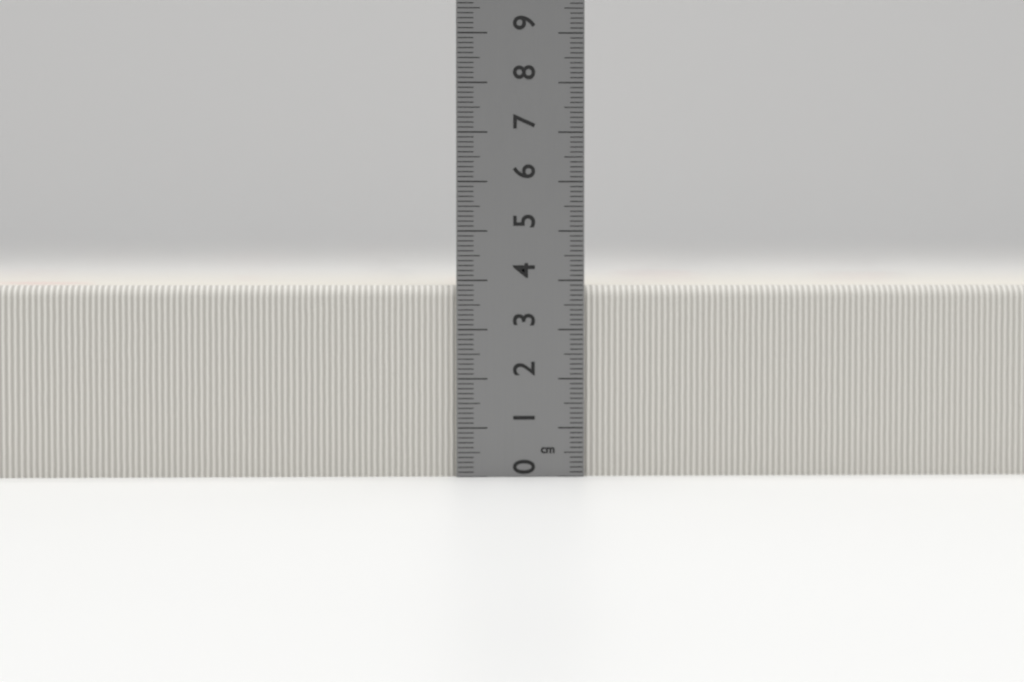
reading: 3.9 cm
